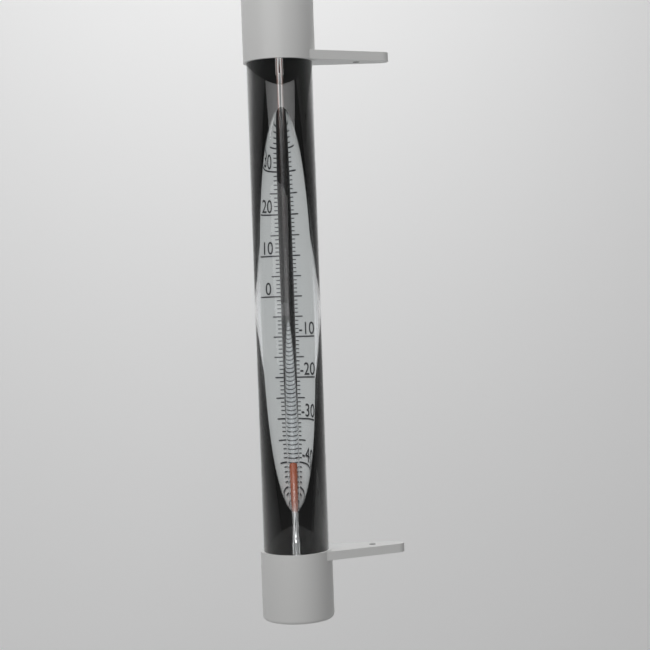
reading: -42 °C
